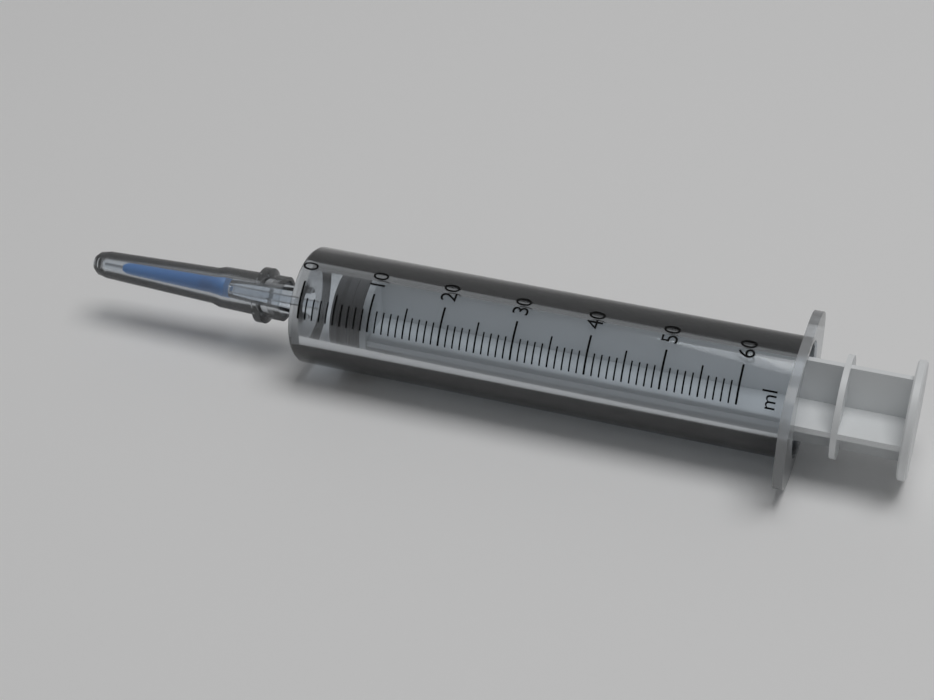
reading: 4 ml
